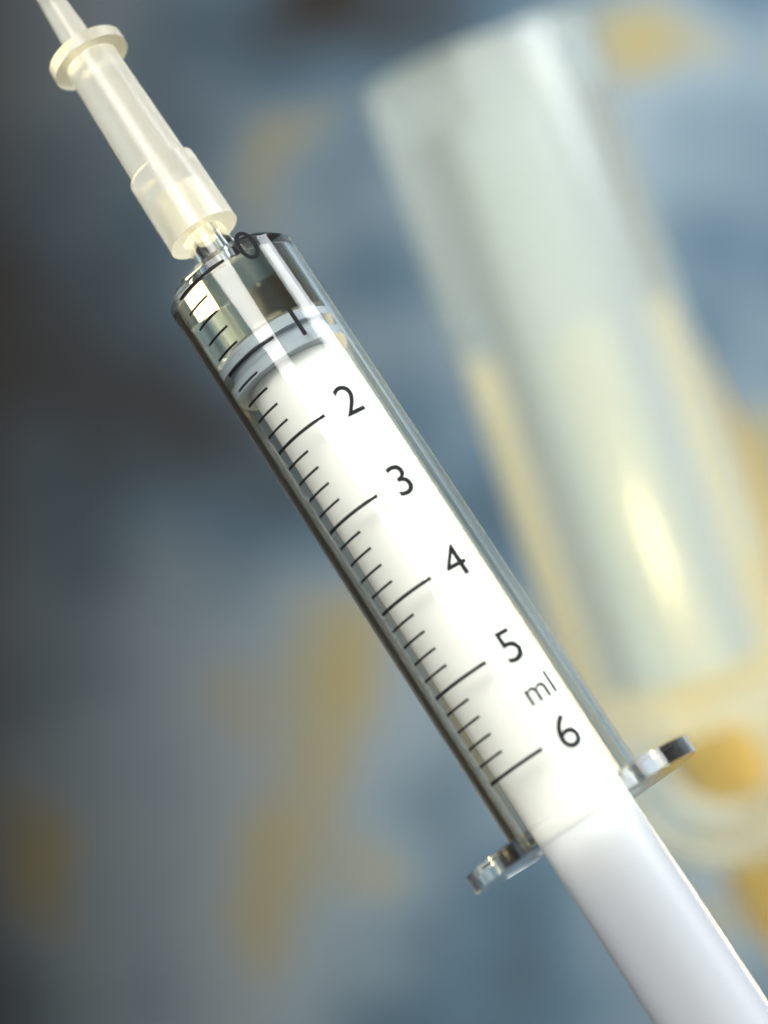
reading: 0.8 ml
